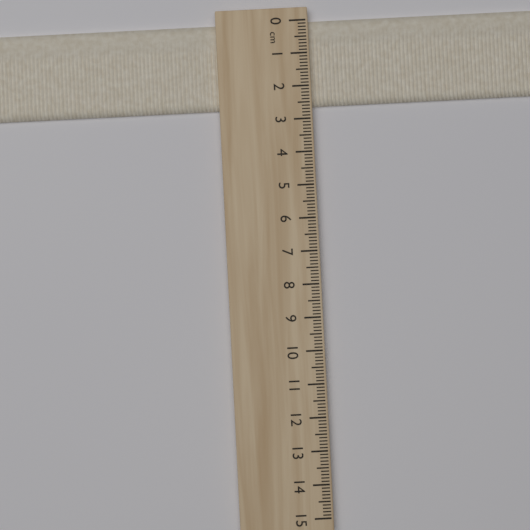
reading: 2.6 cm
